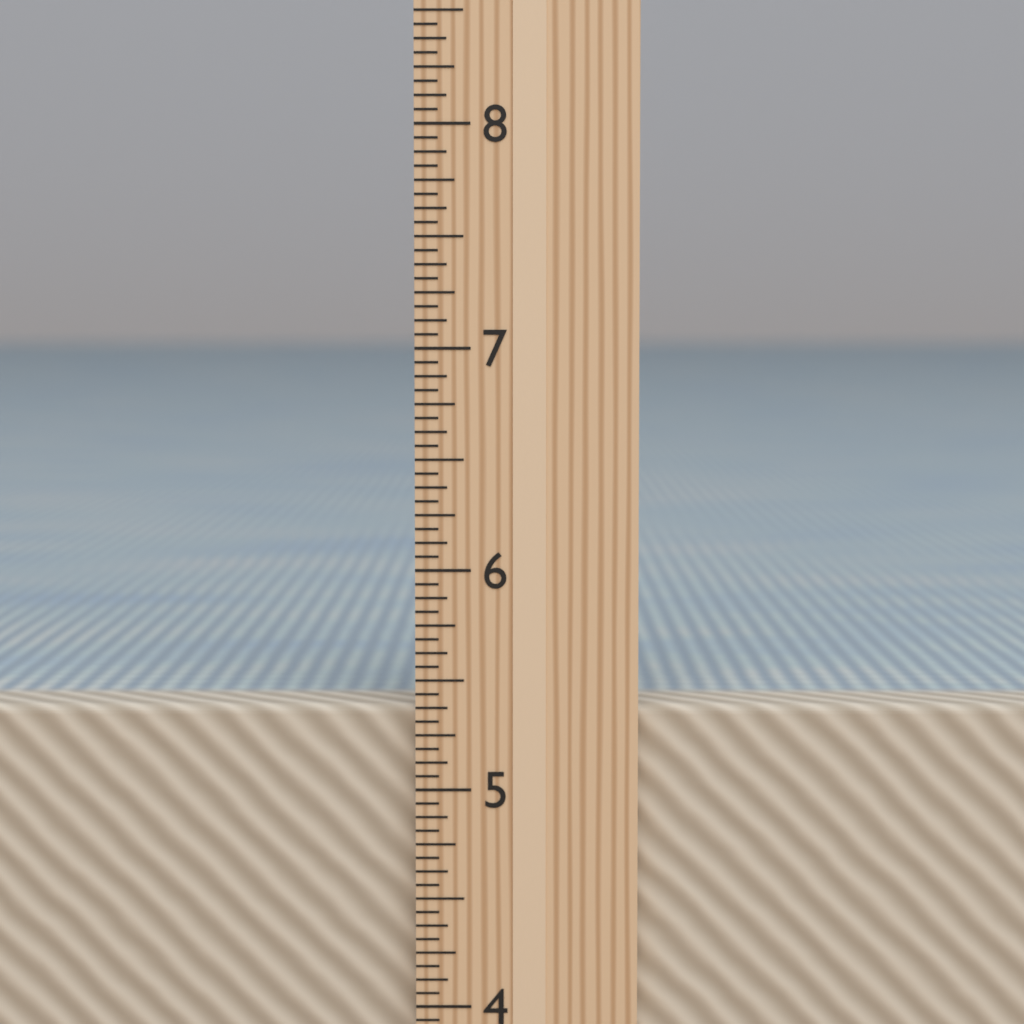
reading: 5.3750 in
